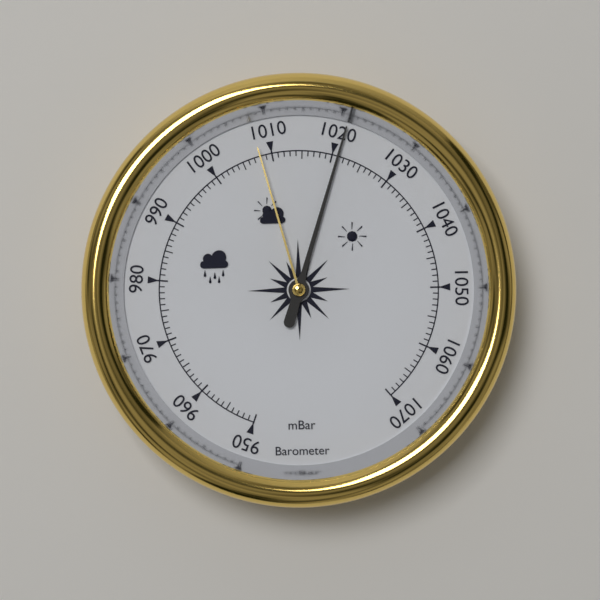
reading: 1021 mbar
